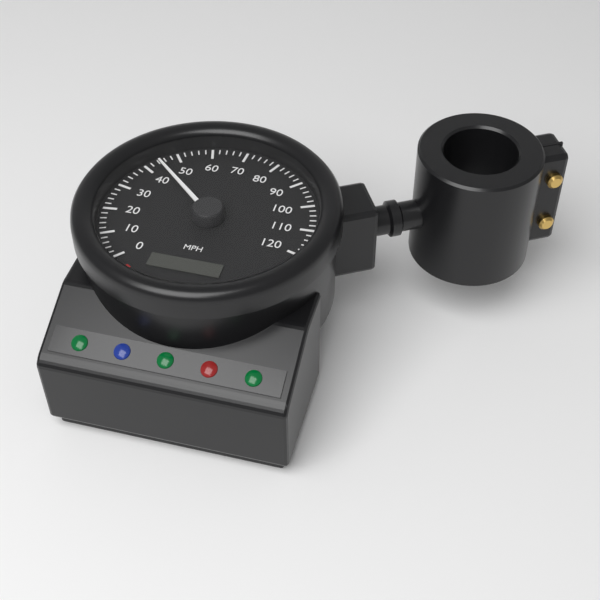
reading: 44 mph
